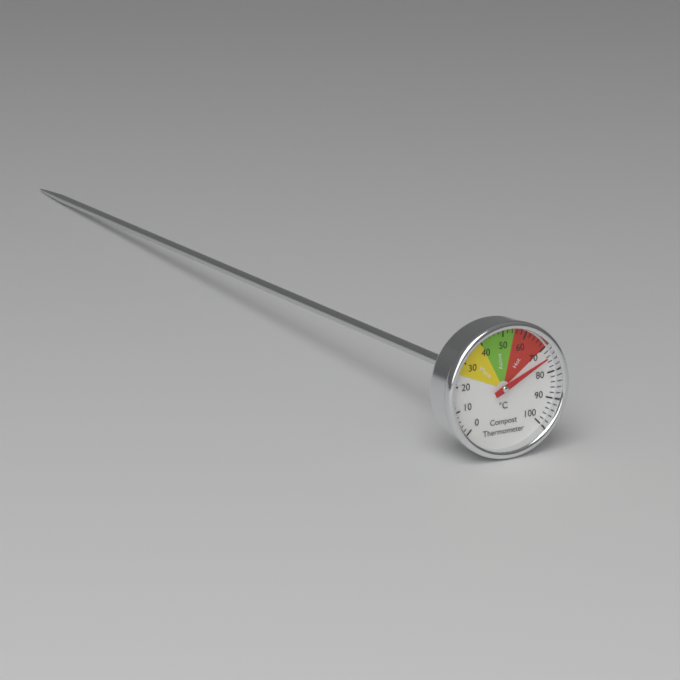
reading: 74 °C
